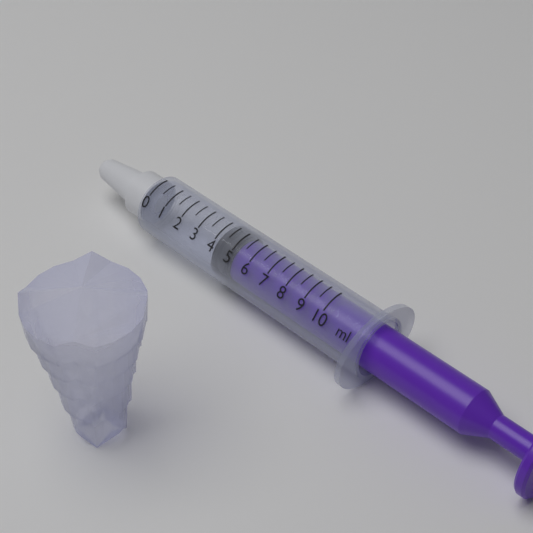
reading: 4.0 ml
